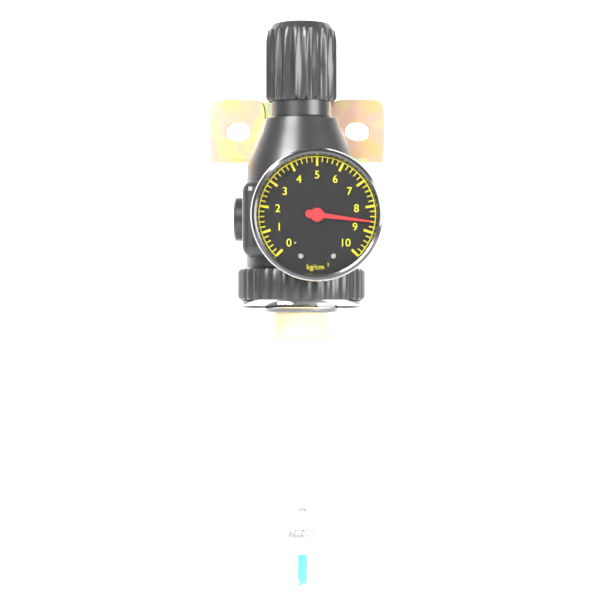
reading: 8.6 kg/cm²
